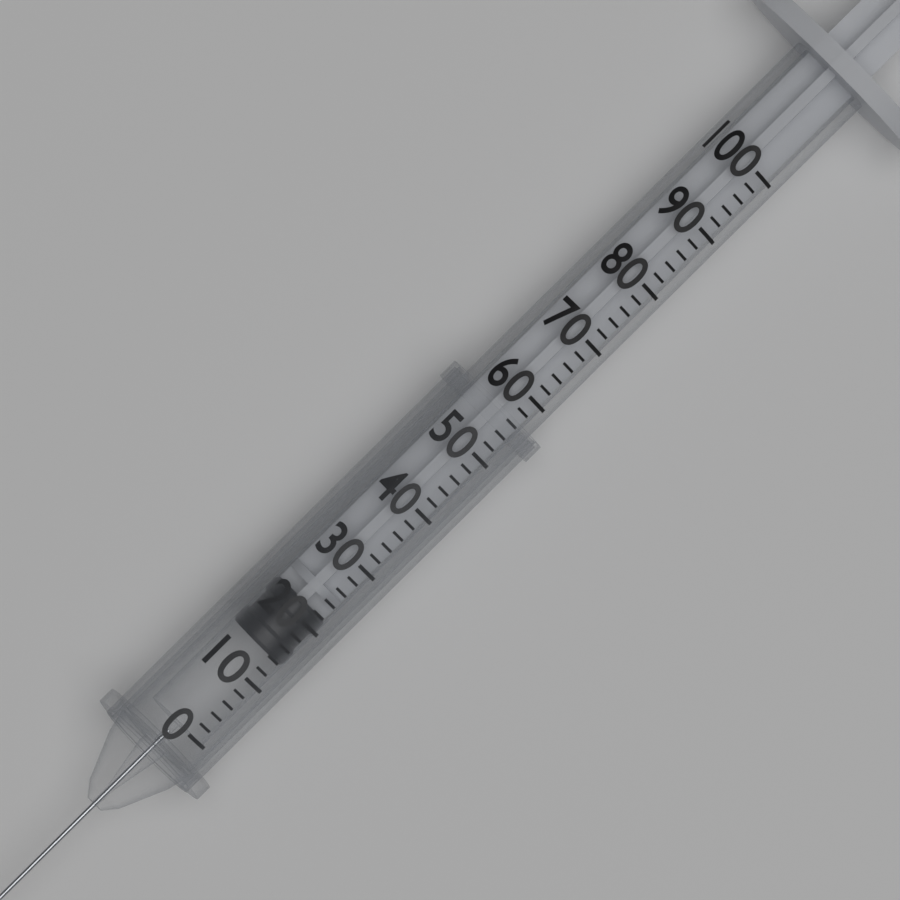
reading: 14 (no unit)
